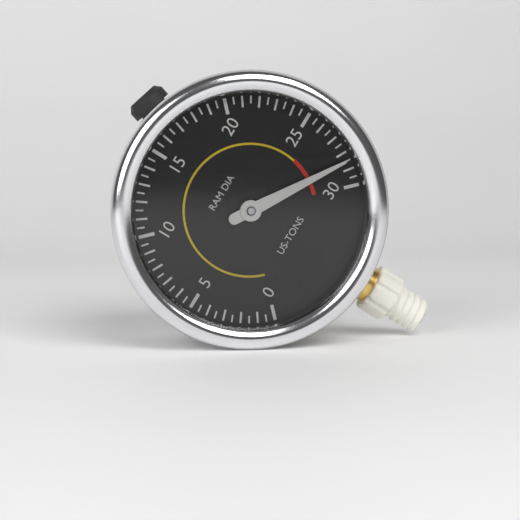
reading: 28.5 US-TONS
